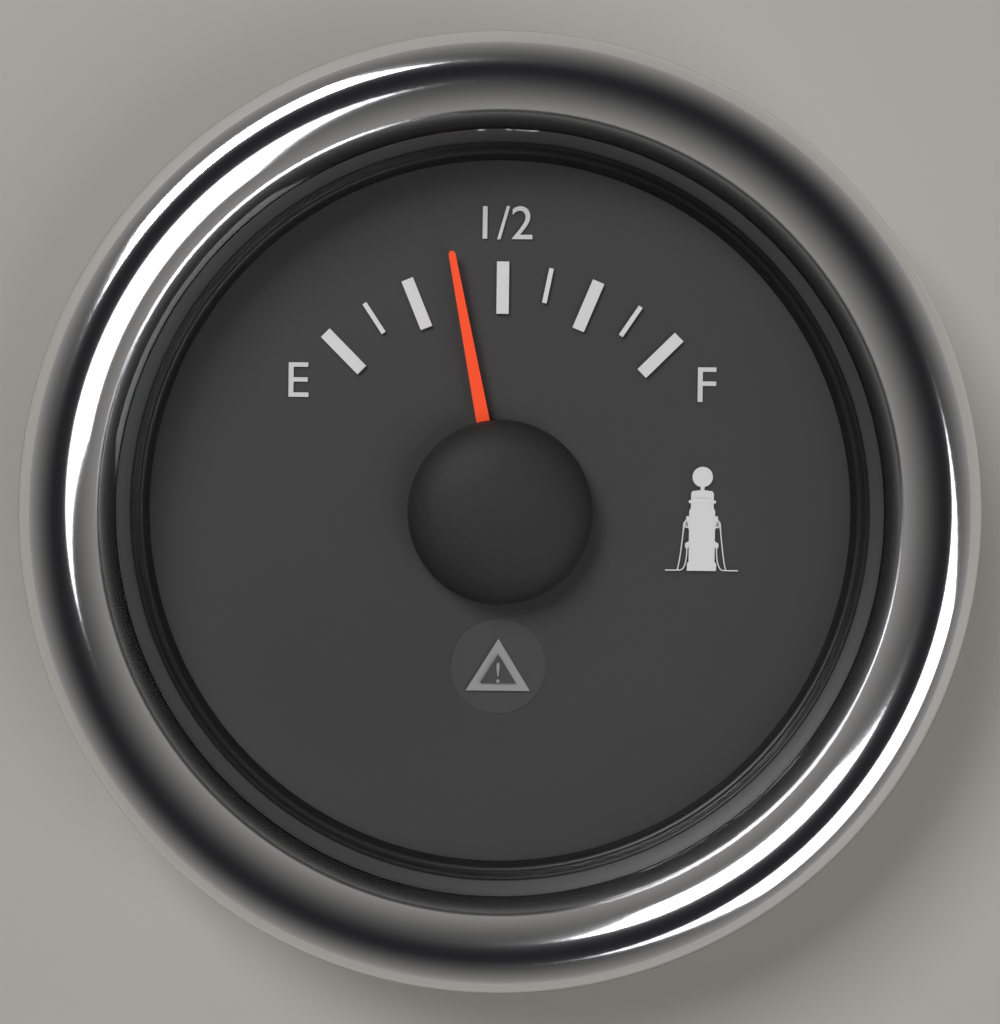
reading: 0.375 (no unit)
